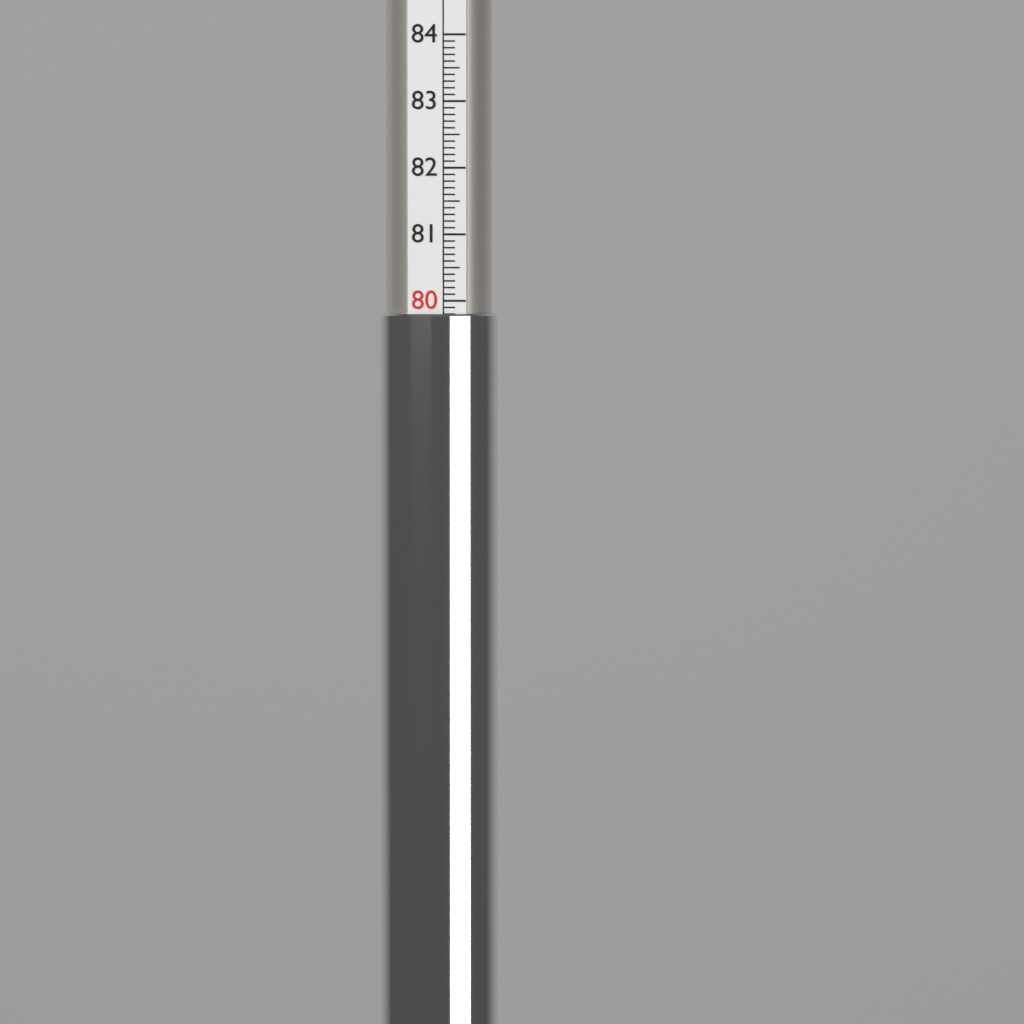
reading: 79.8 (no unit)
